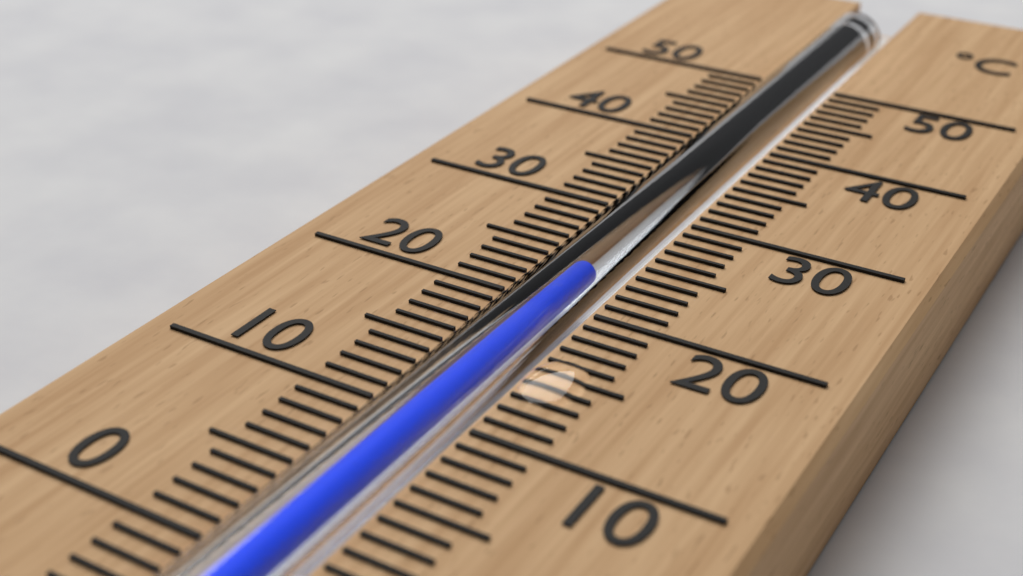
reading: 23 °C
